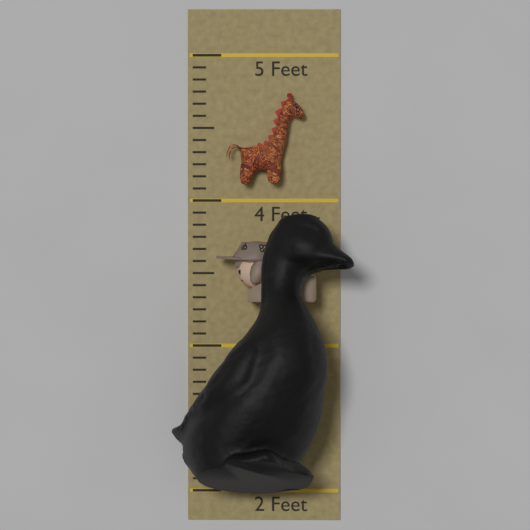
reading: 3.916666 Feet
